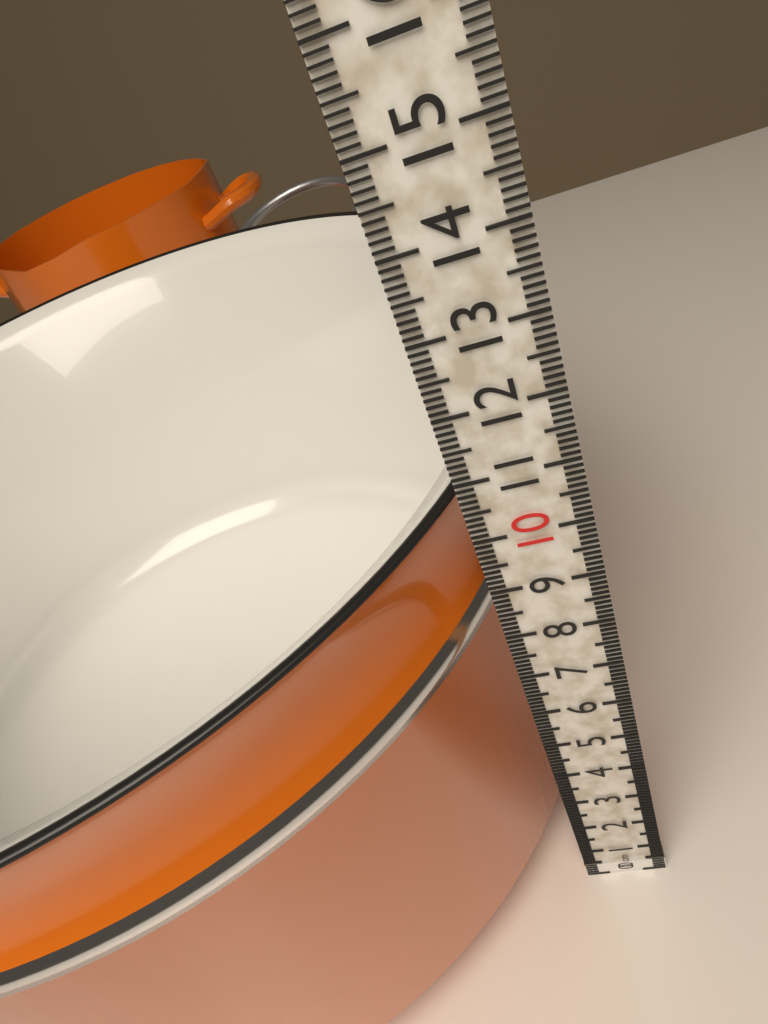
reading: 10.7 cm
